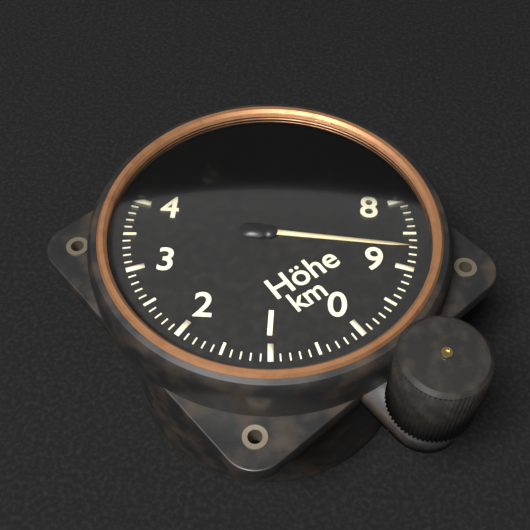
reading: 8.7 km
